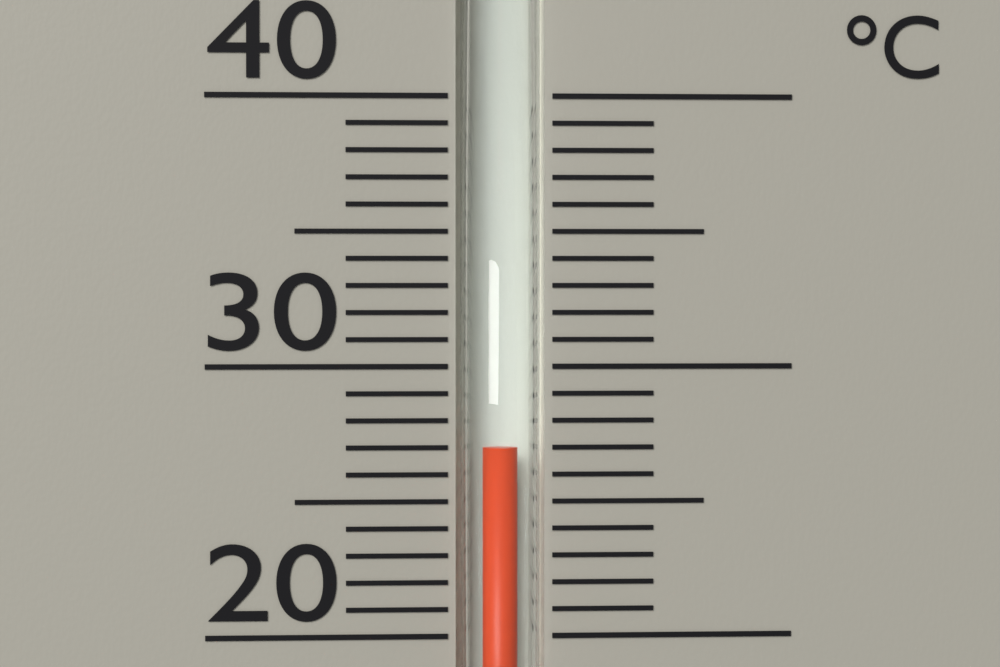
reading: 27 °C
